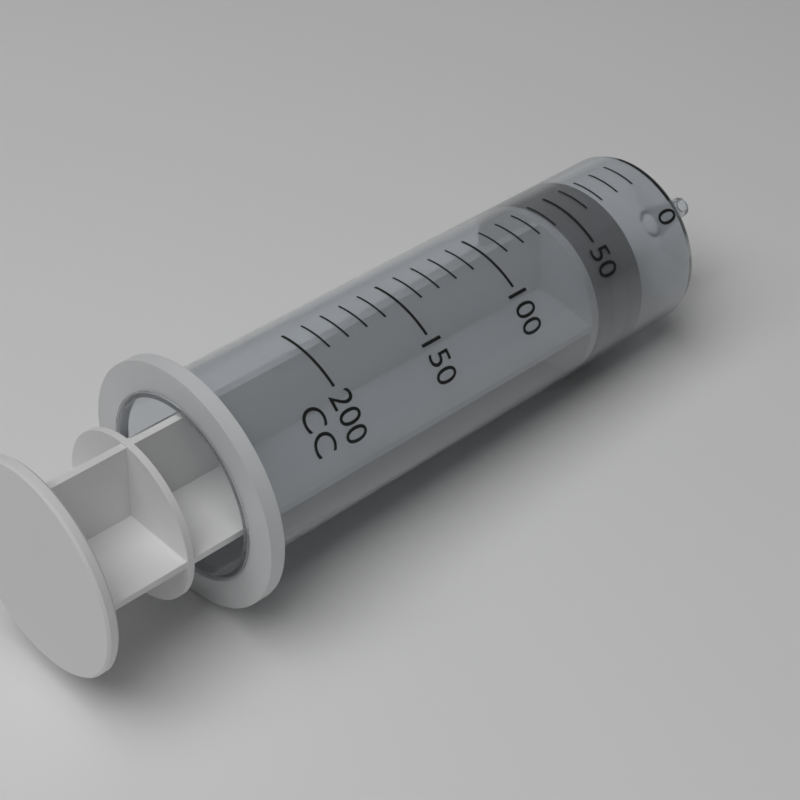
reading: 30 cc
